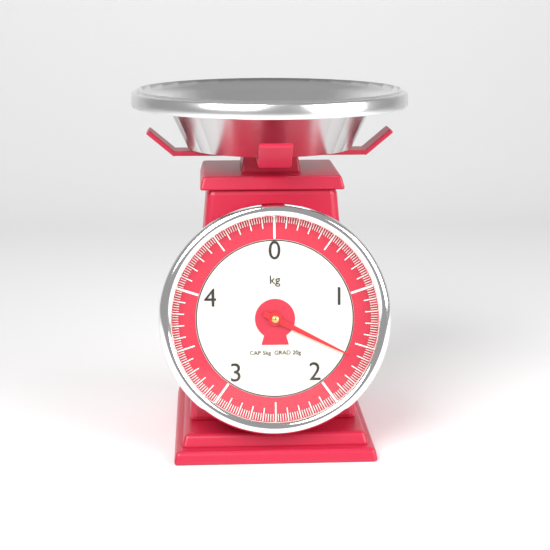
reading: 1.62 kg
